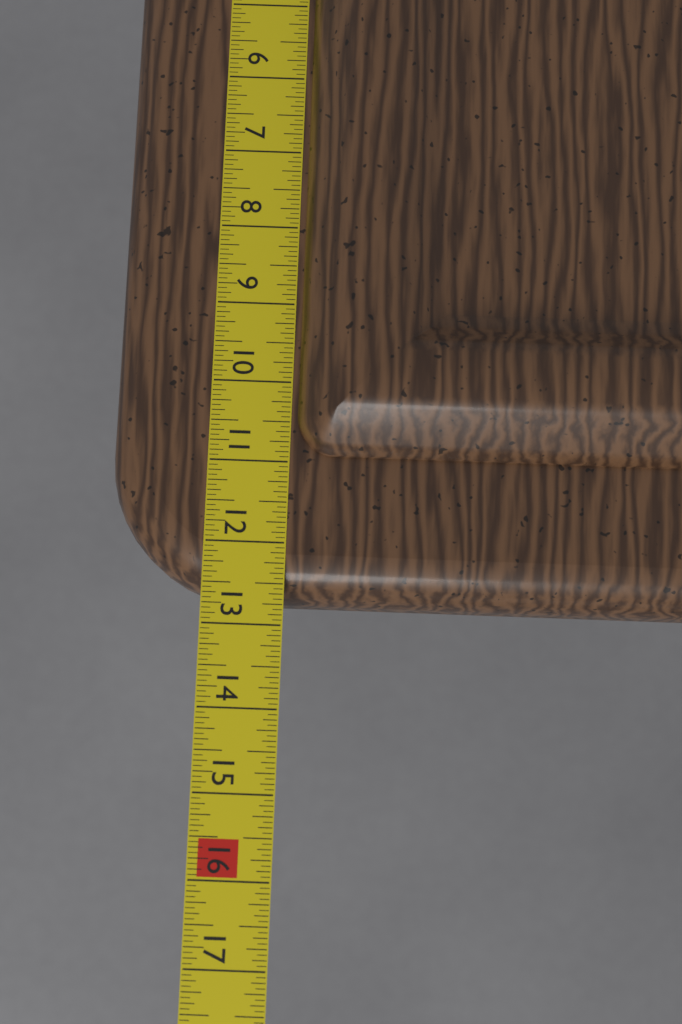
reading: 12.6875 in
